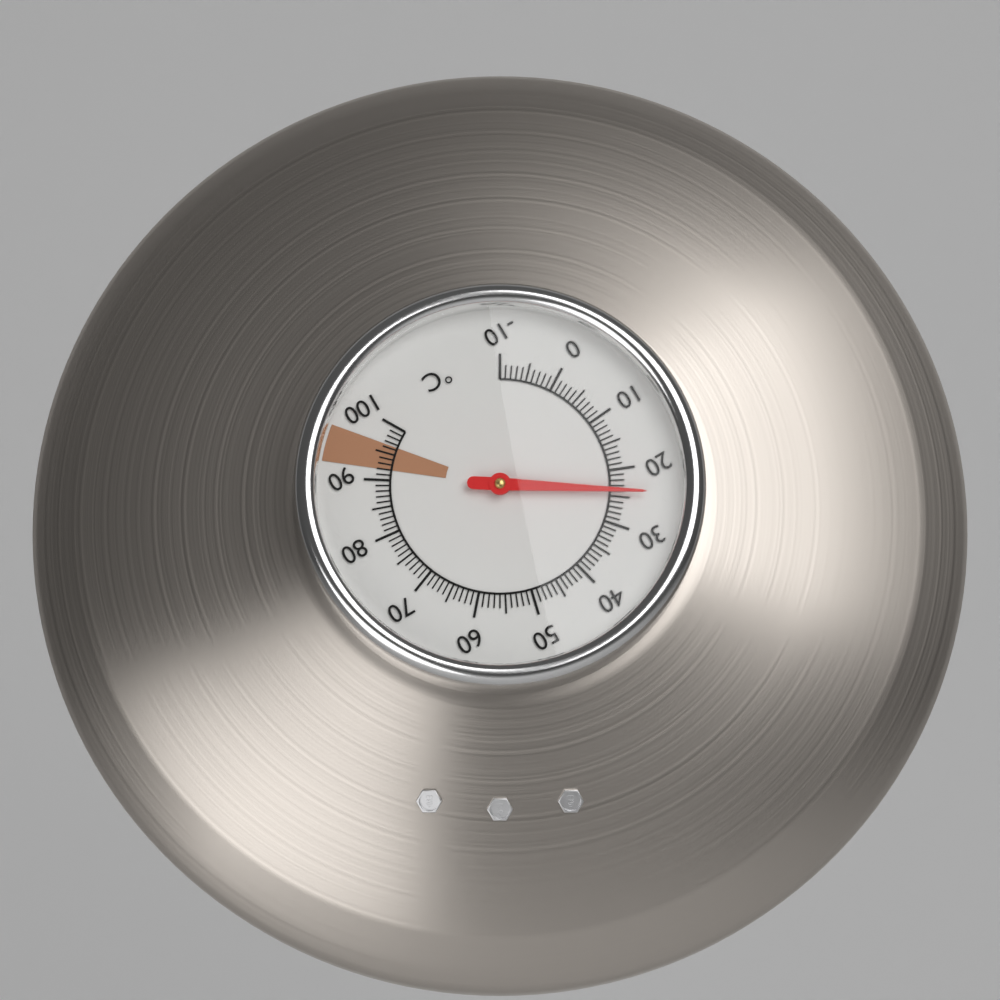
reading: 24 °C
